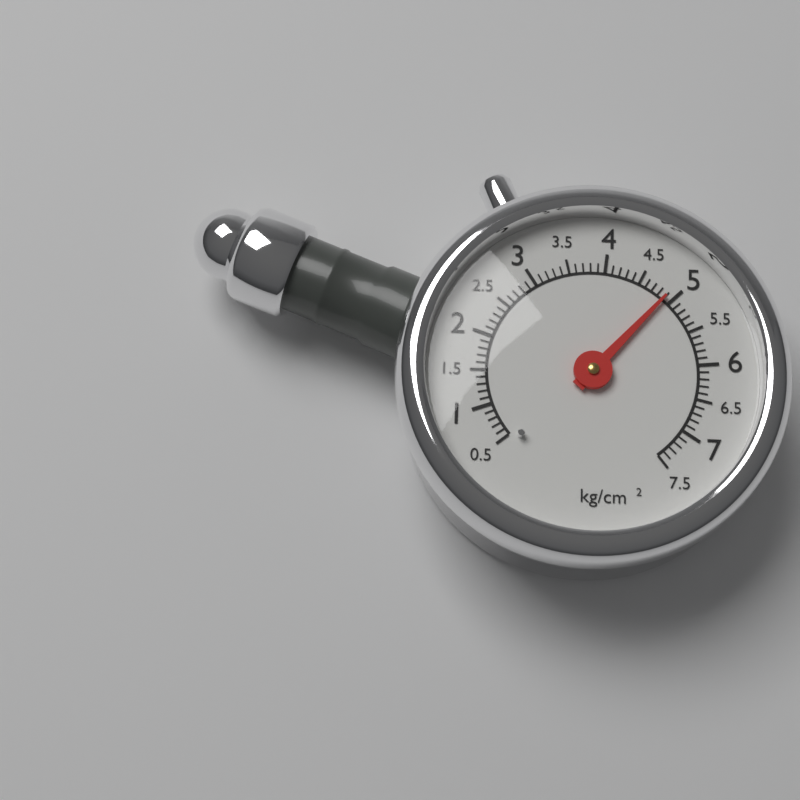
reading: 4.9 kg/cm²
